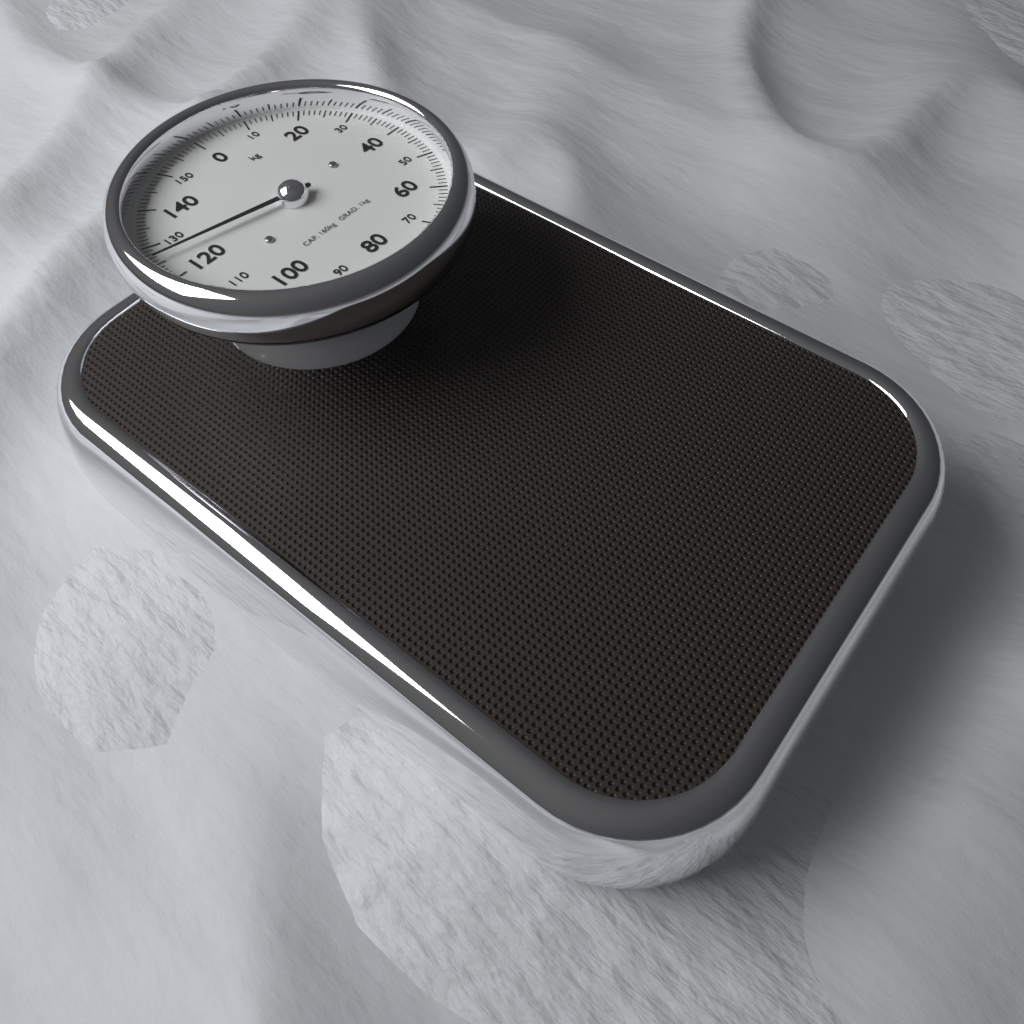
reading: 126 kg
